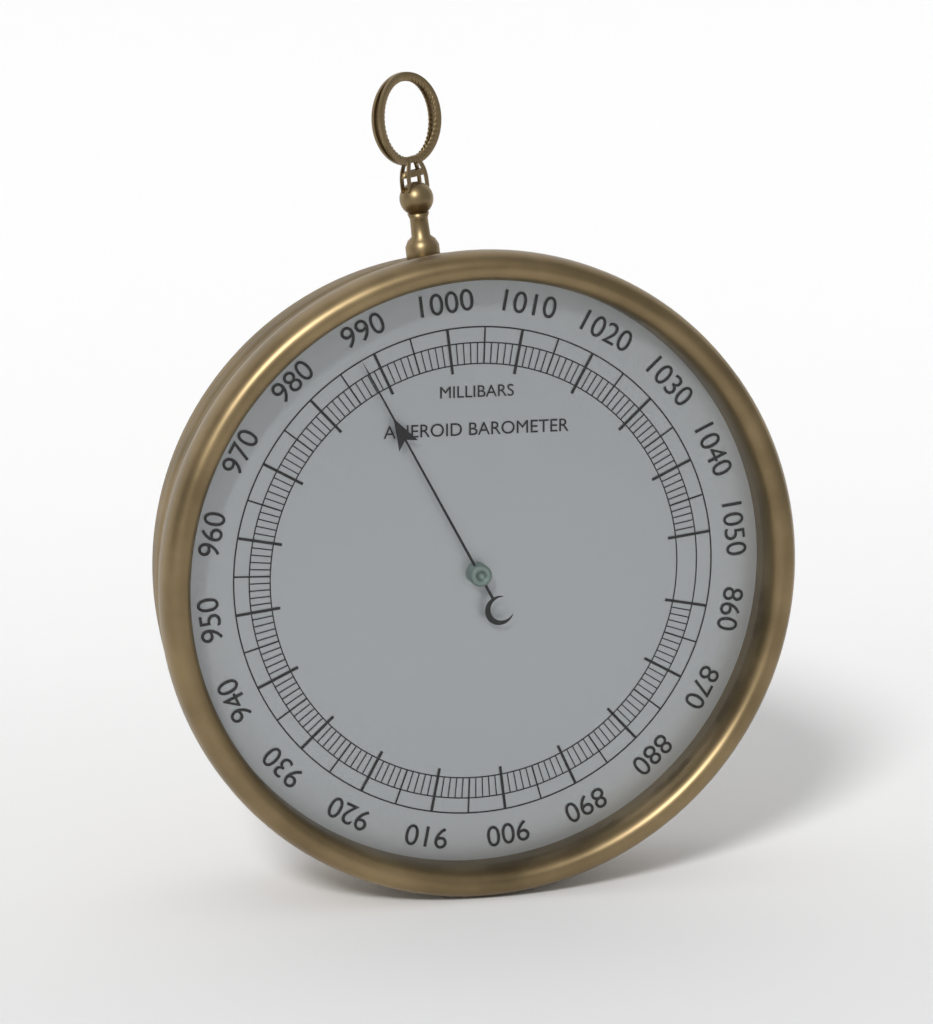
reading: 988 mbar
